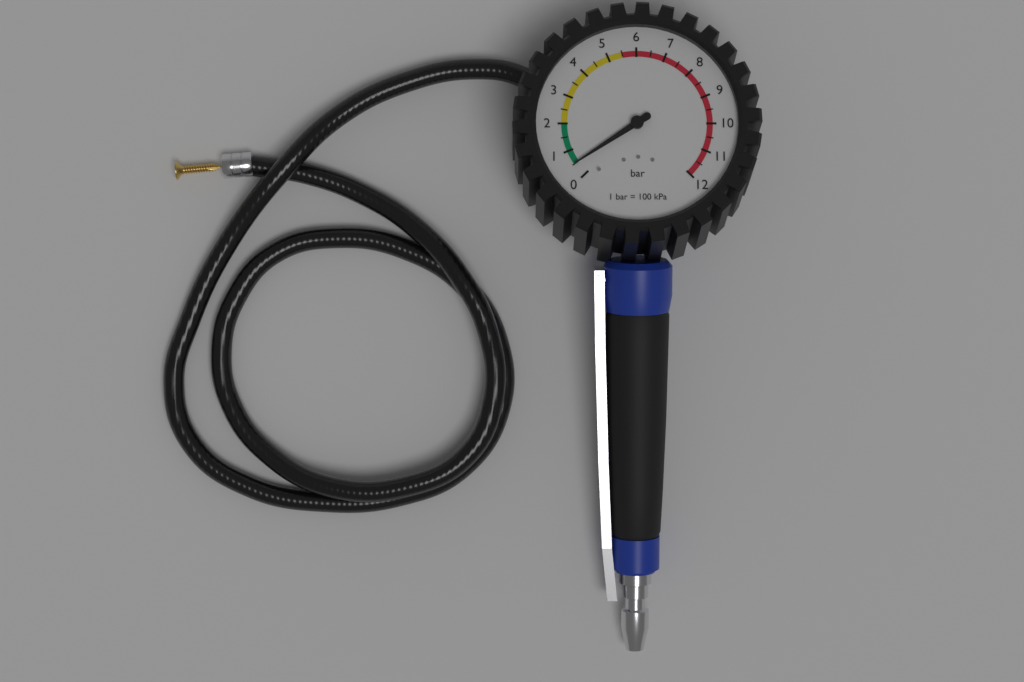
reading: 0.5 bar
